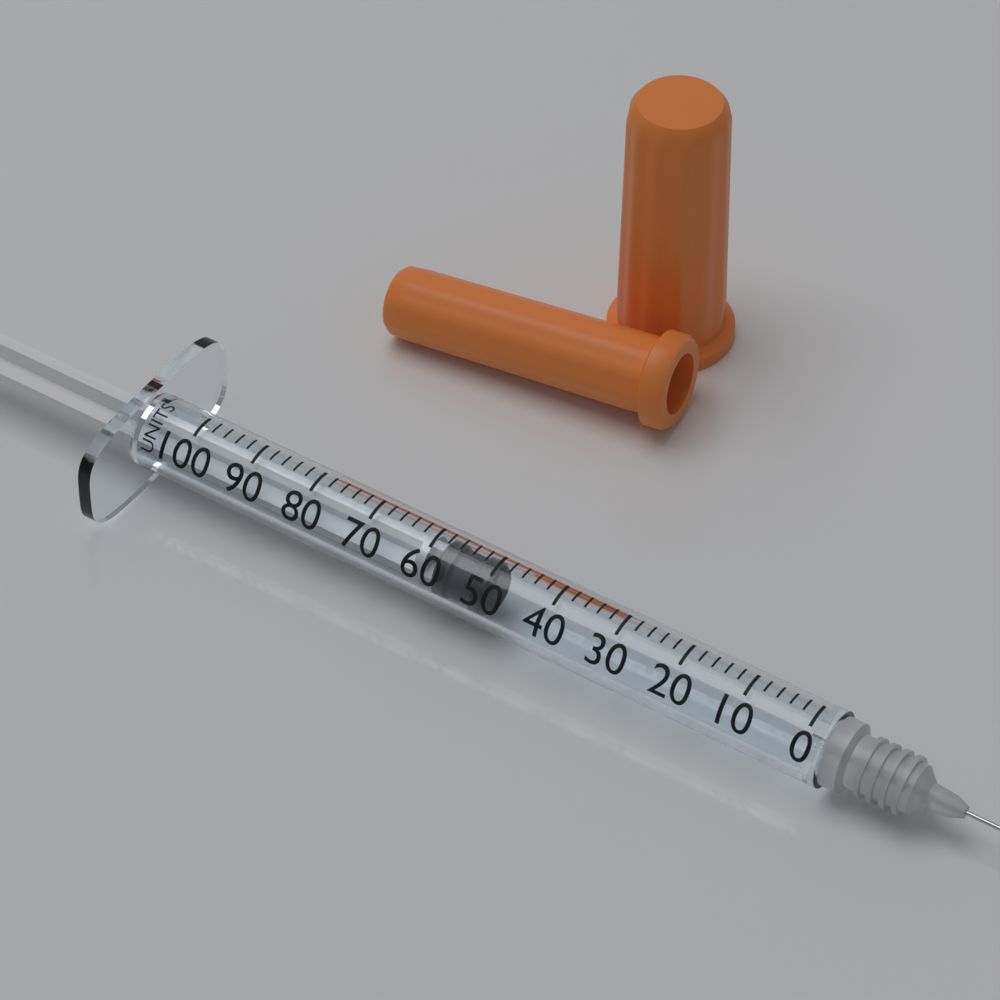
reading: 50 units
